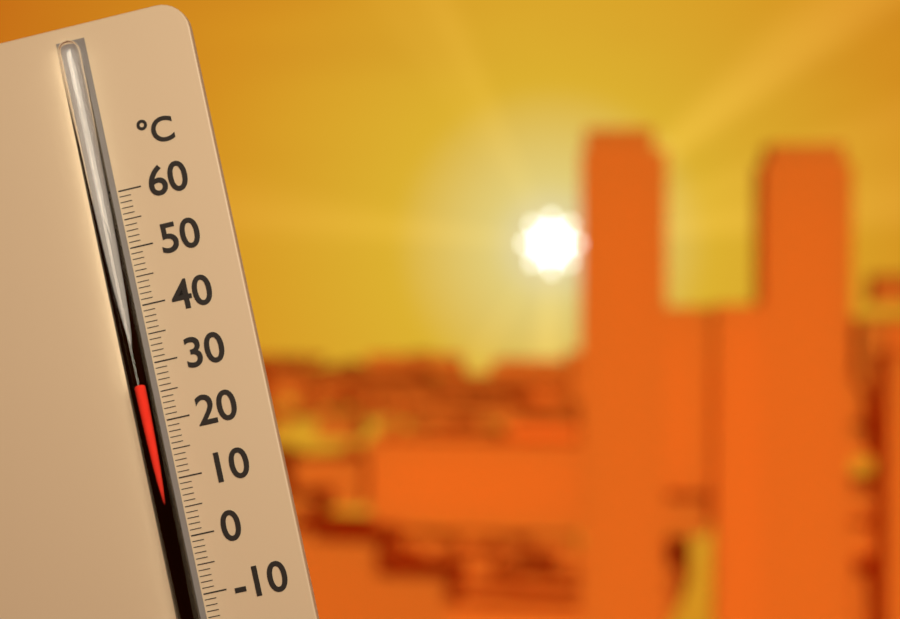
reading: 27 °C
